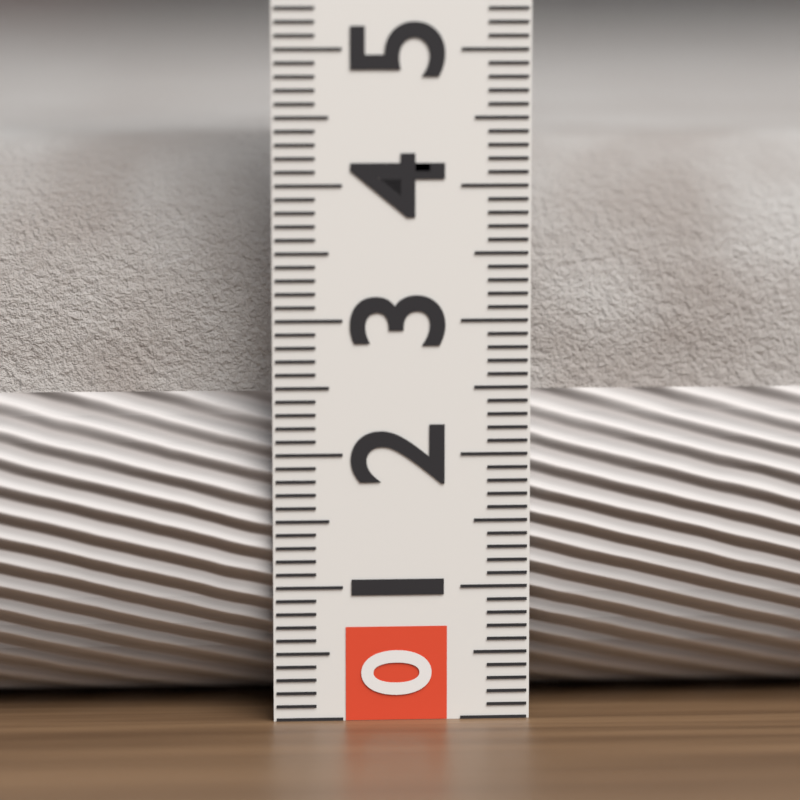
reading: 4.3 (no unit)
